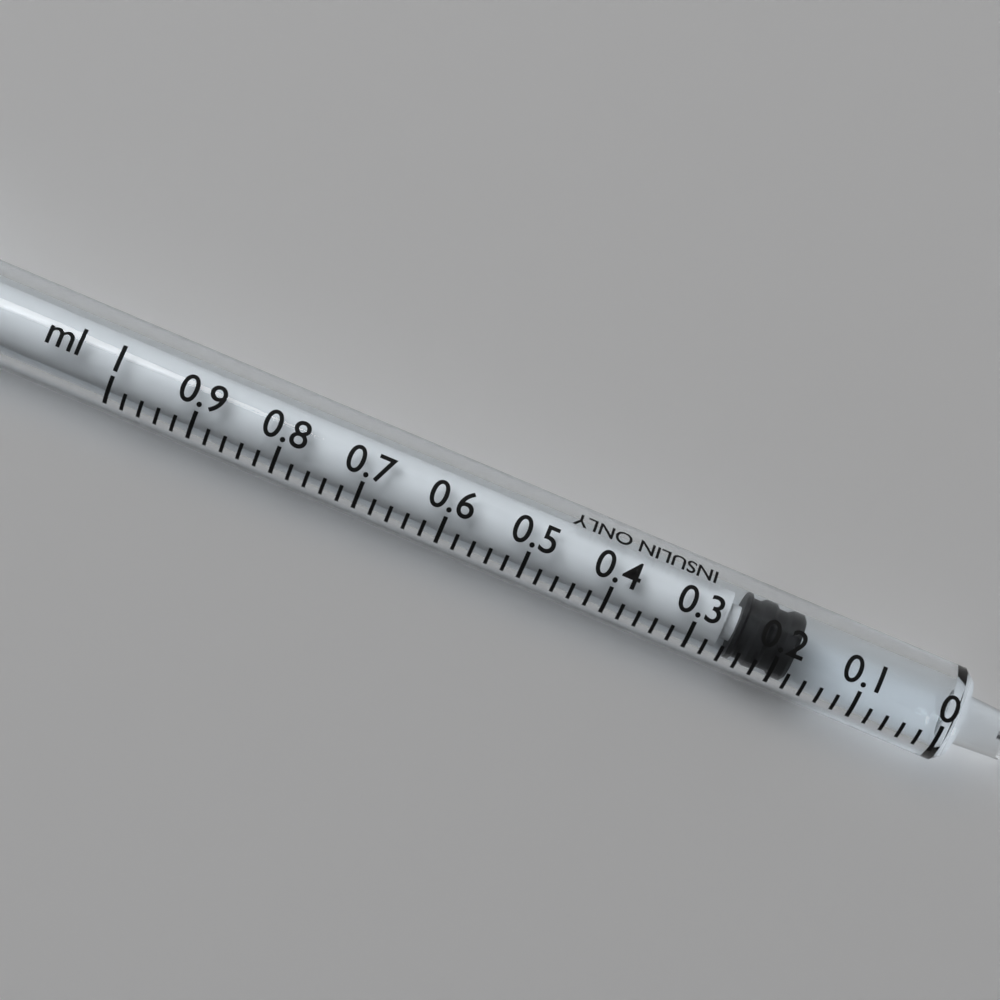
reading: 0.18 ml
